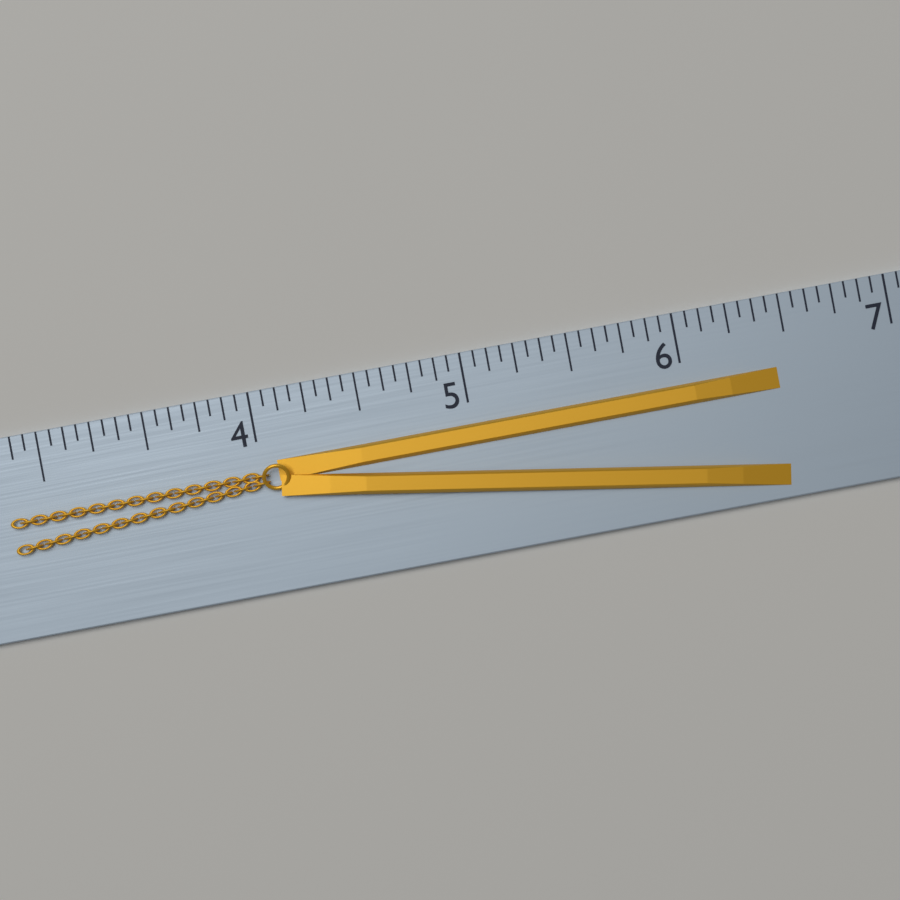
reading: 6.4375 (no unit)
